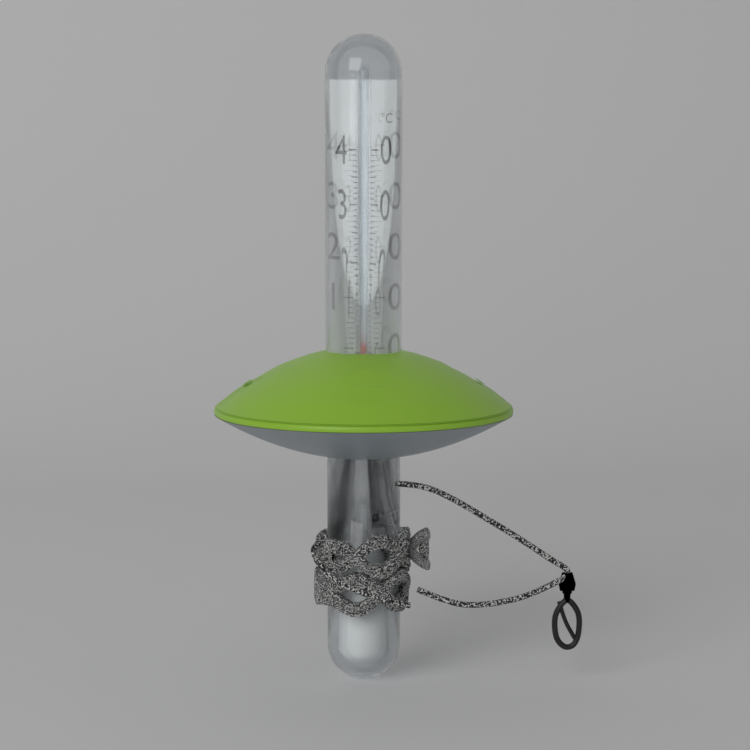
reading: 1 °C
